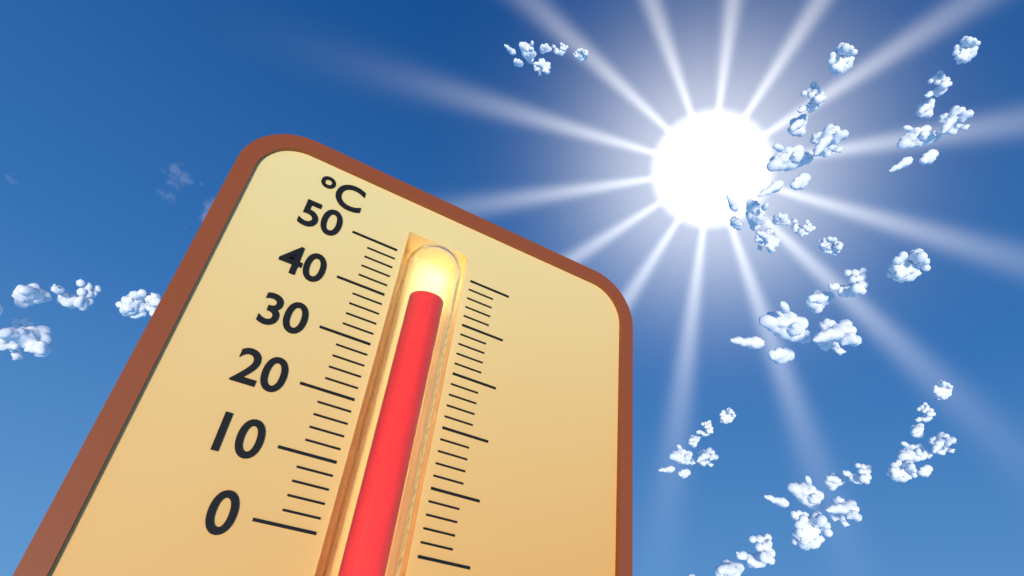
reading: 42 °C
